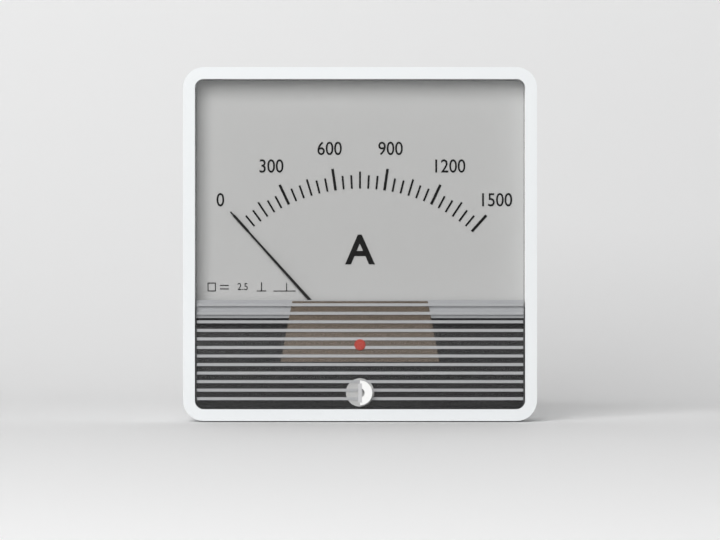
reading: 0 A
